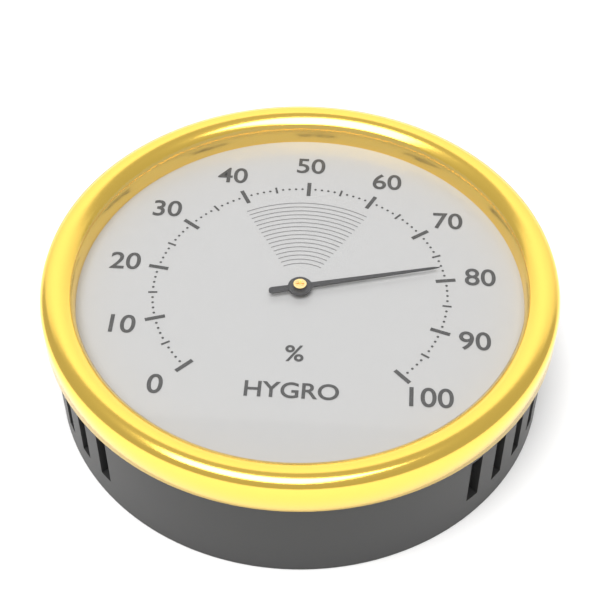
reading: 78 %
